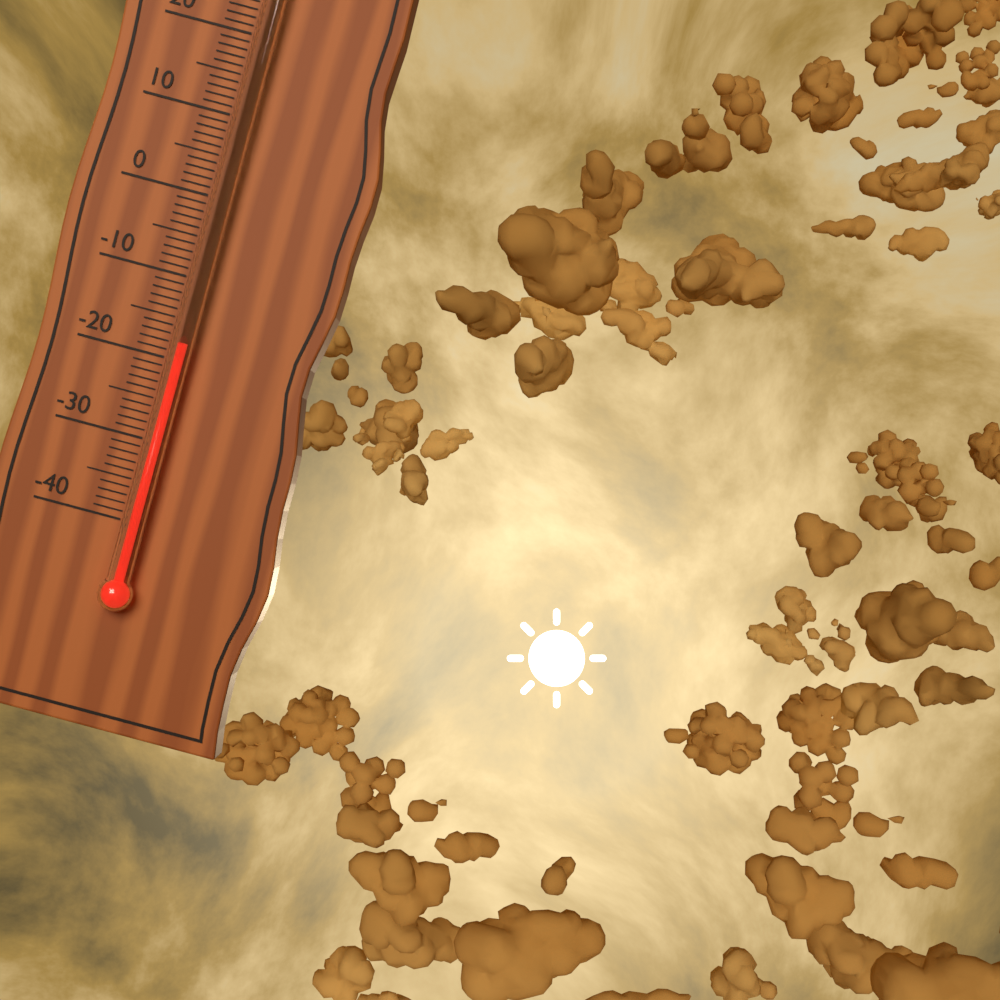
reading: -18 °C
